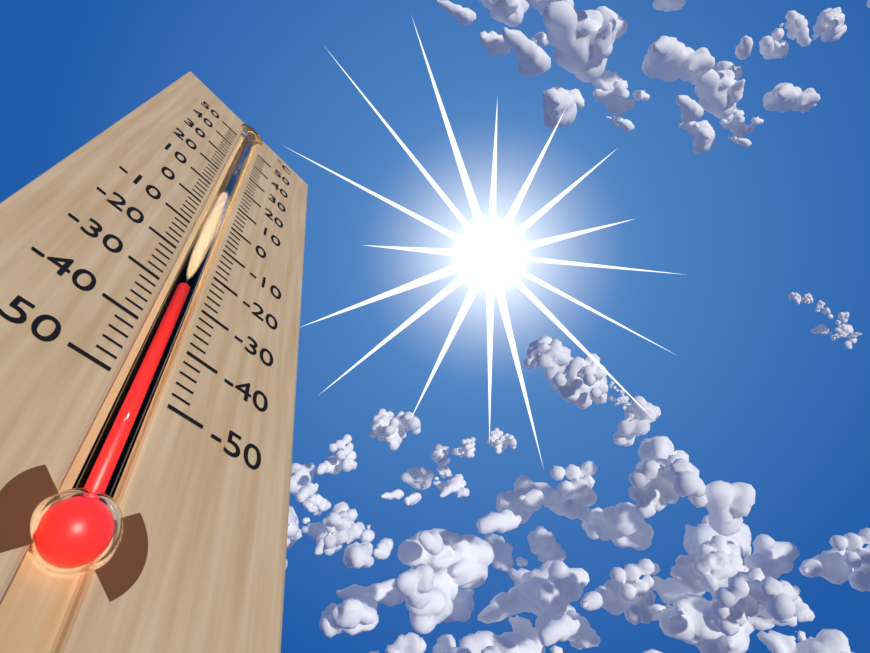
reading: -28 °C
